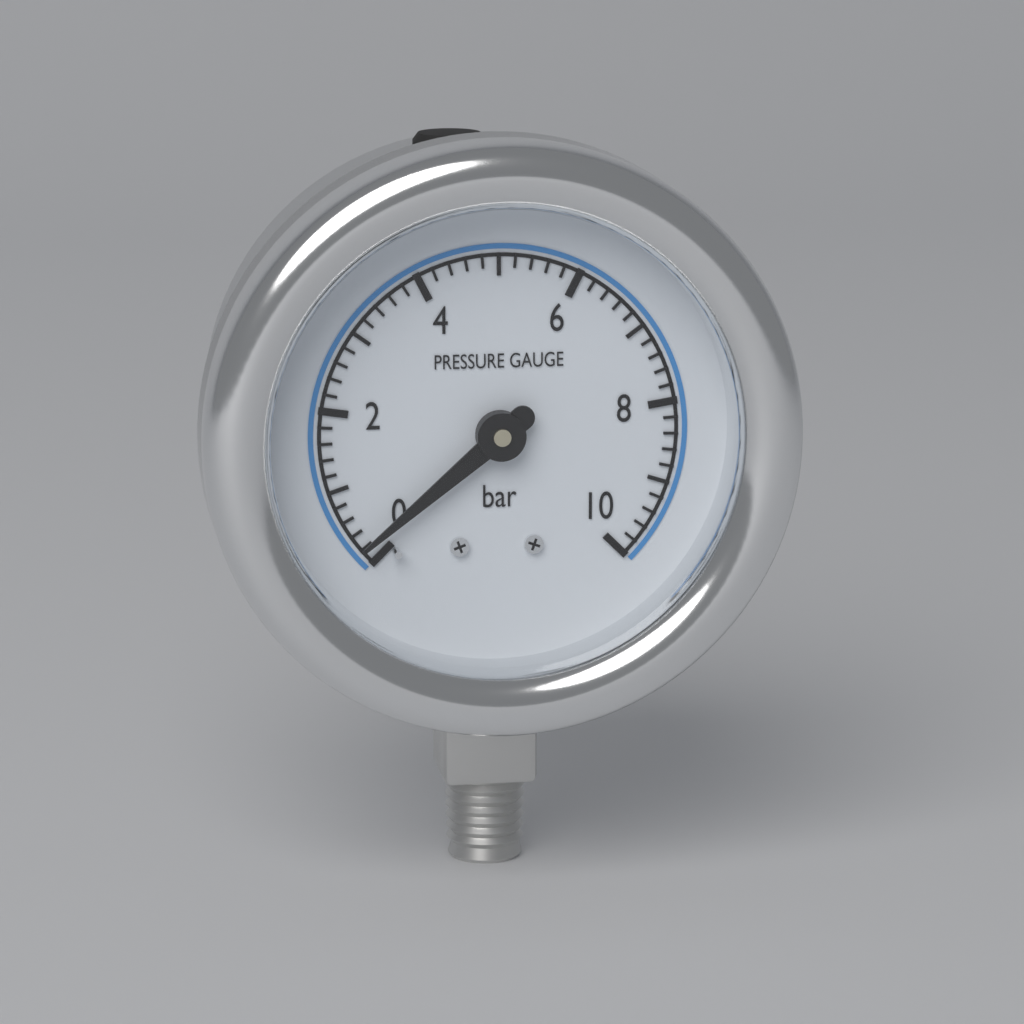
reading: 0.2 bar
